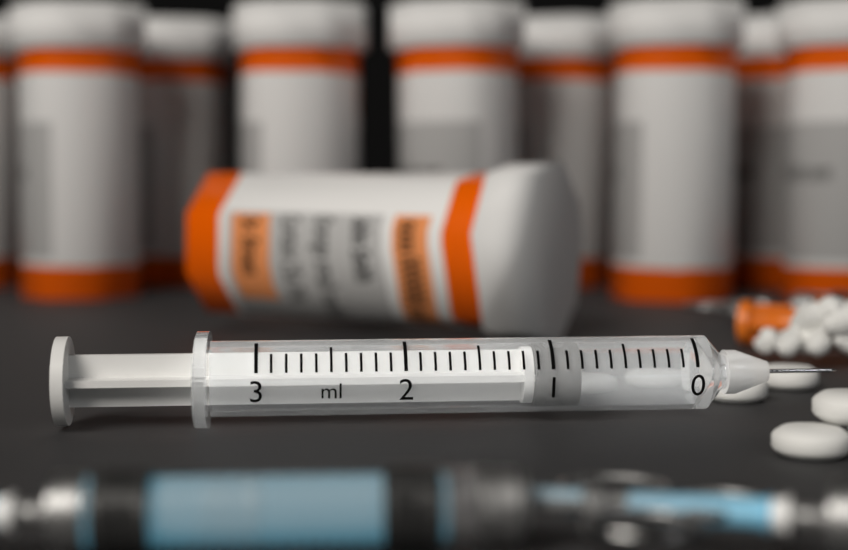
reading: 0.8 ml
